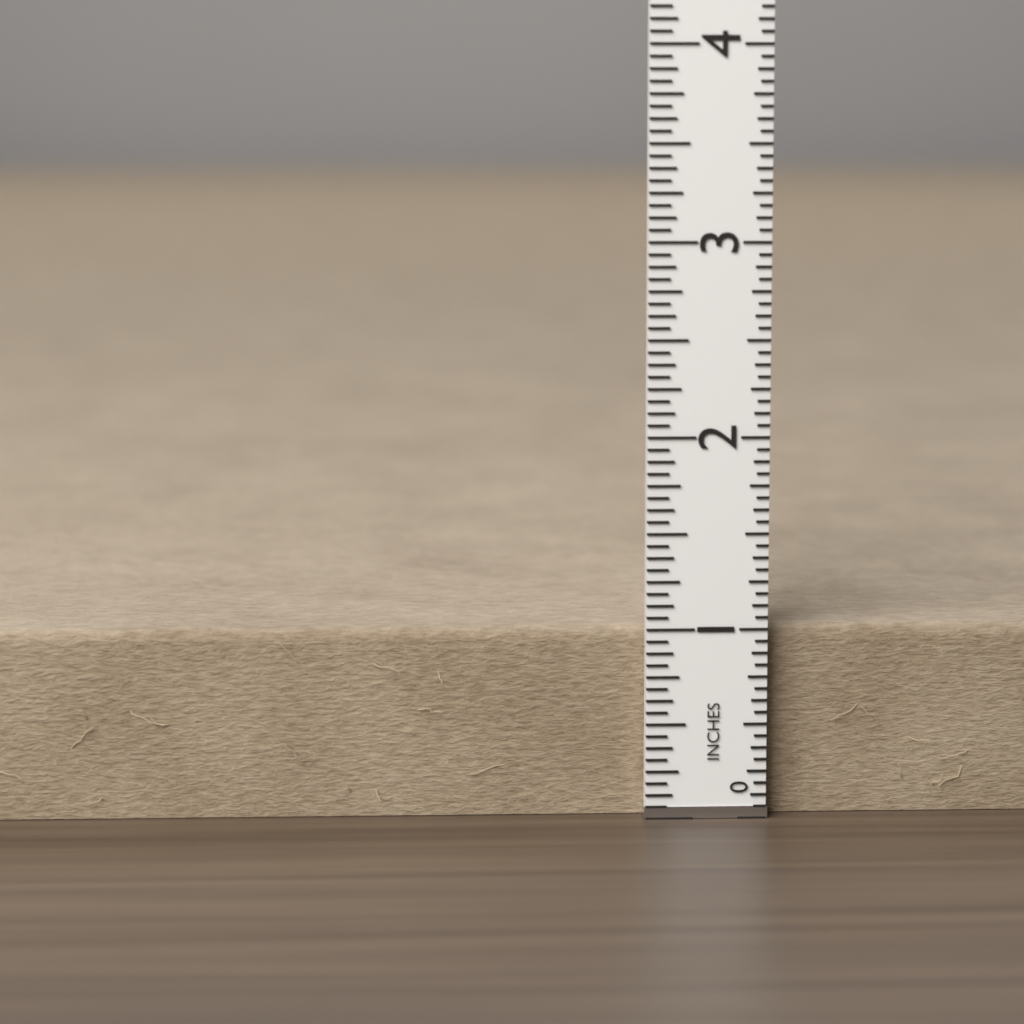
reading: 1.0000 in
